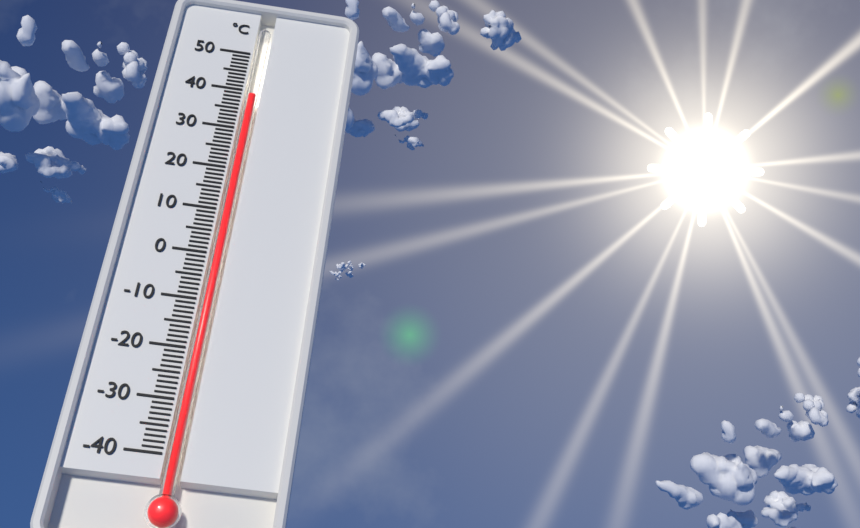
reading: 39 °C
